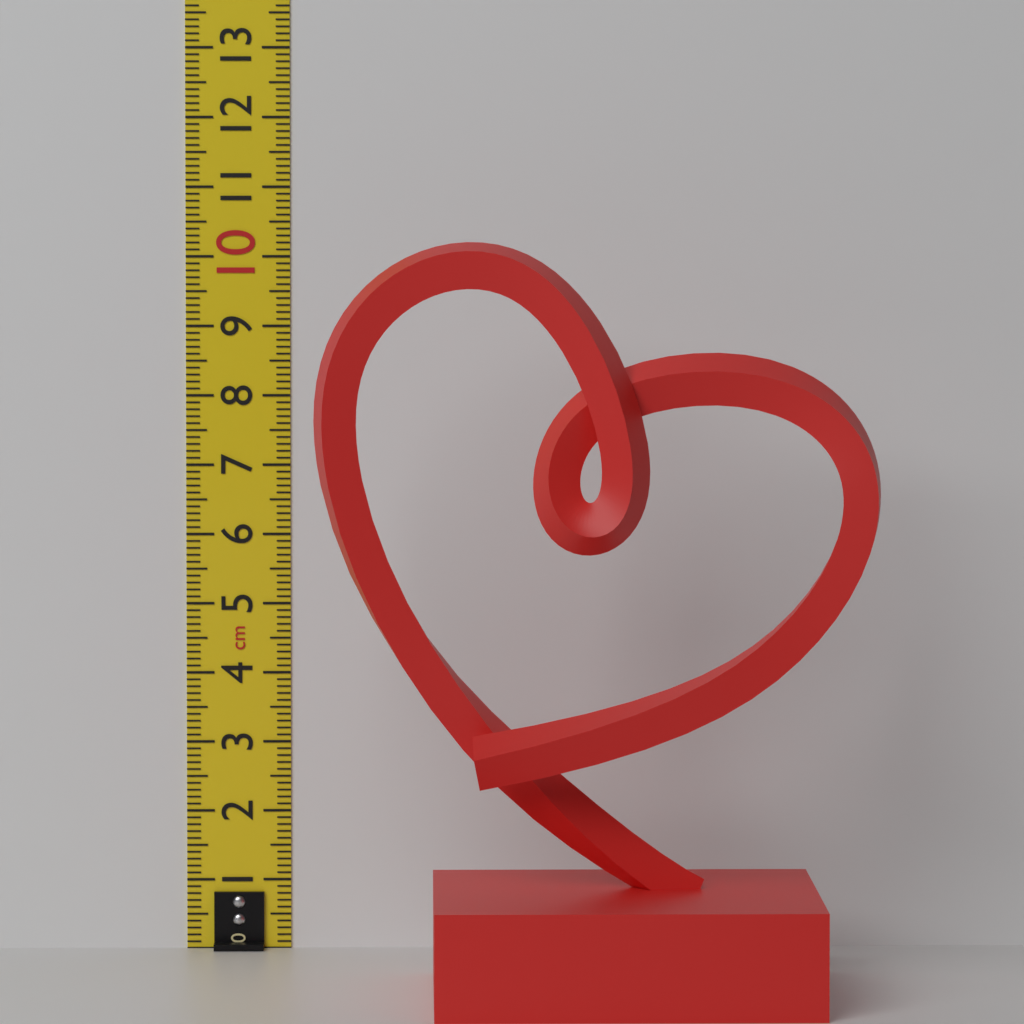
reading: 10.3 cm
